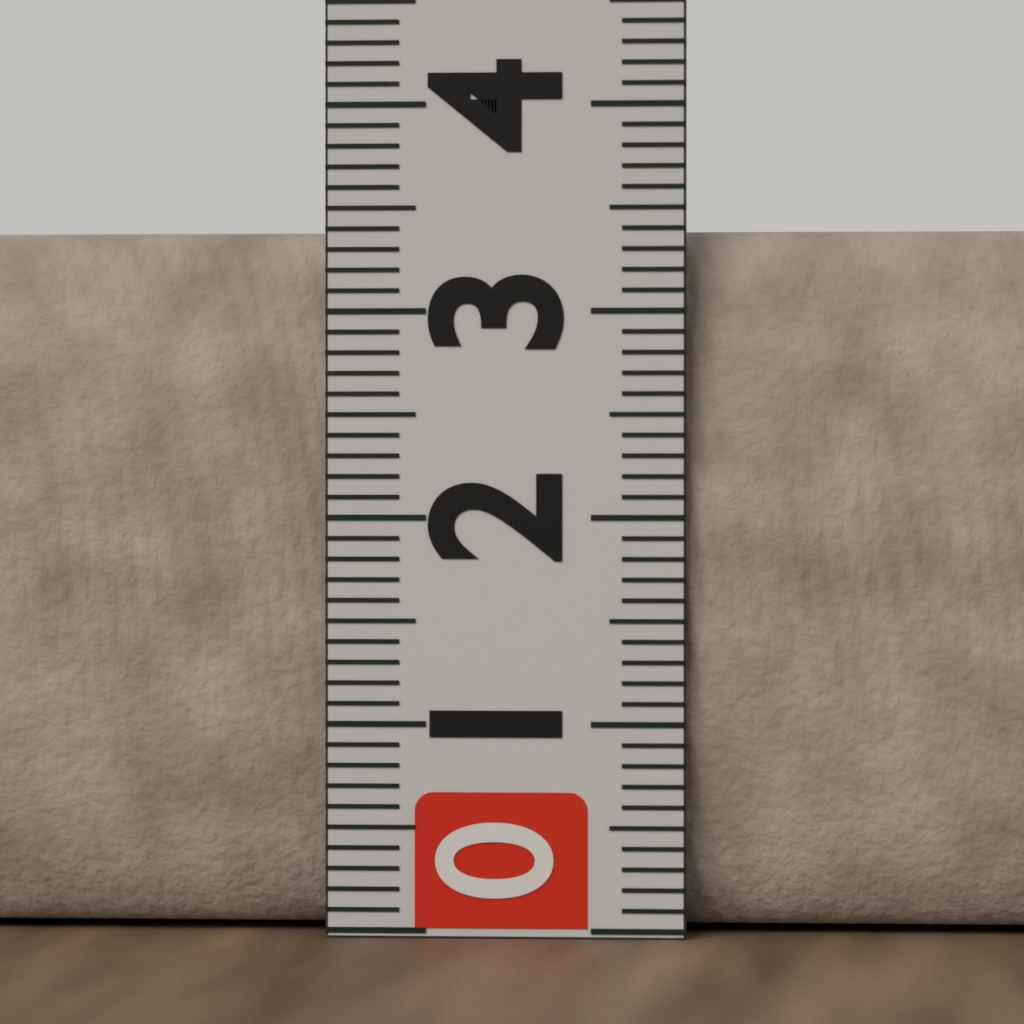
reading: 3.4 (no unit)
